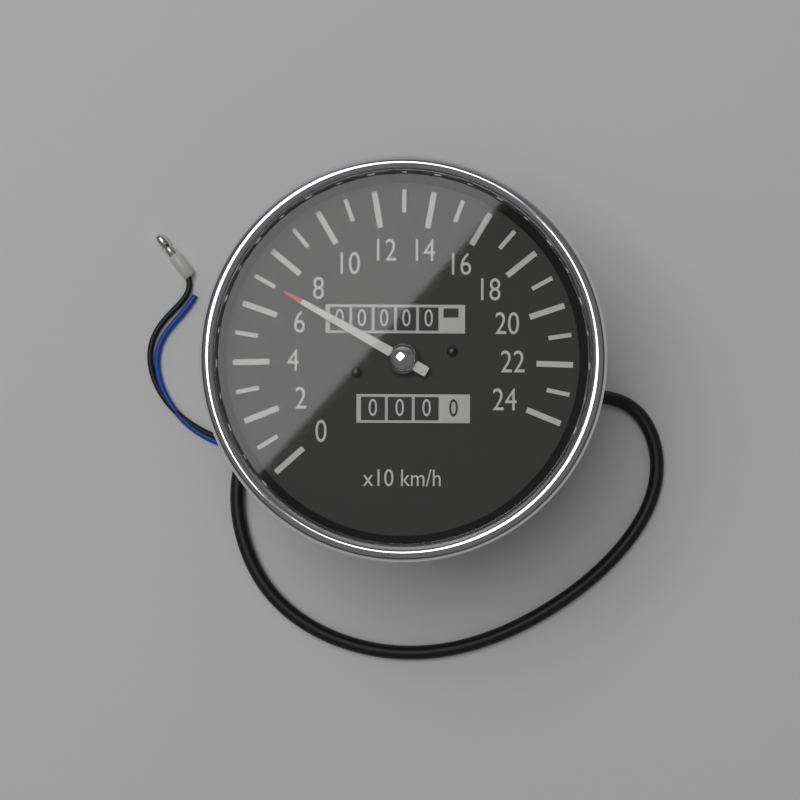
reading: 70 km/h
